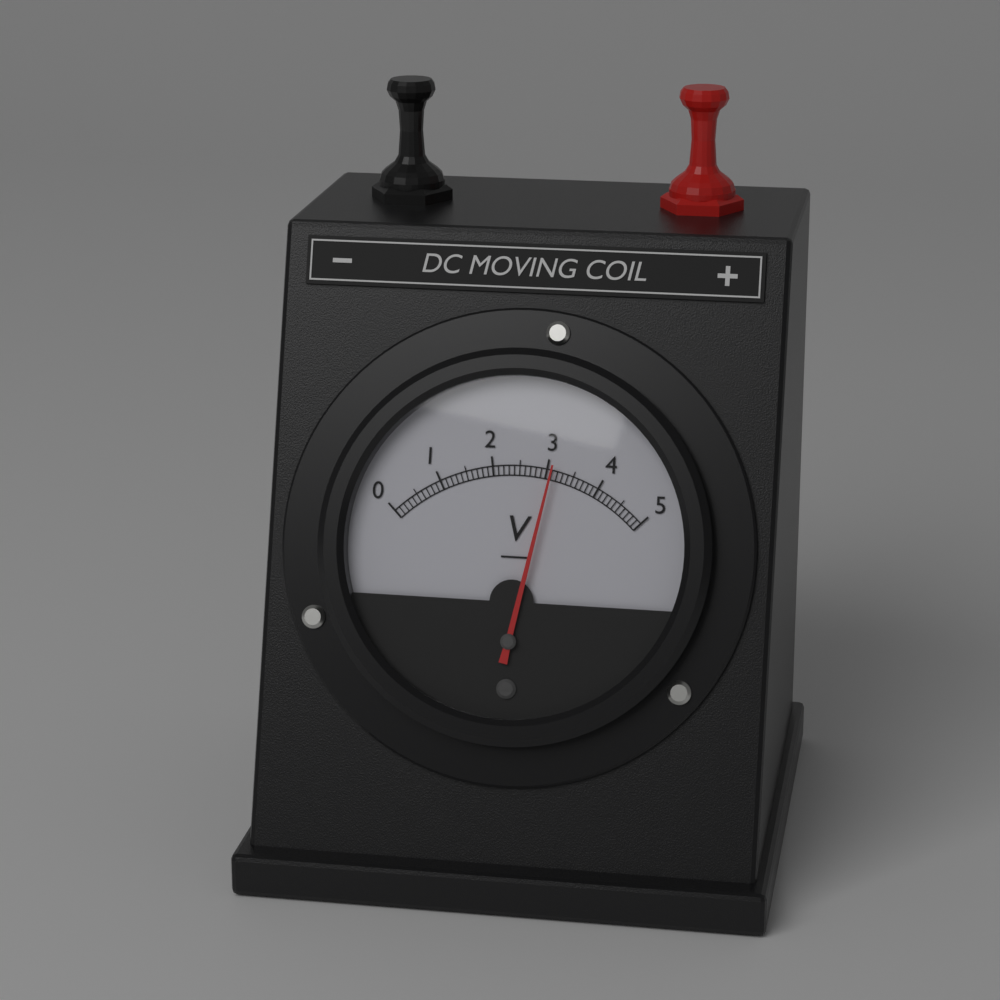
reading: 3.1 V
